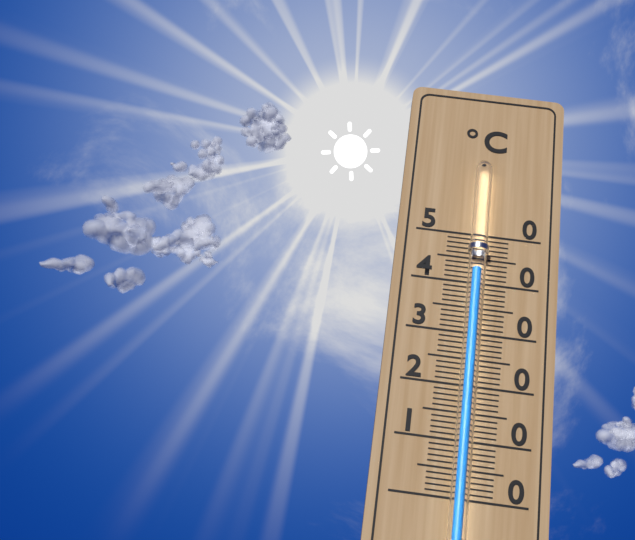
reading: 42 °C
